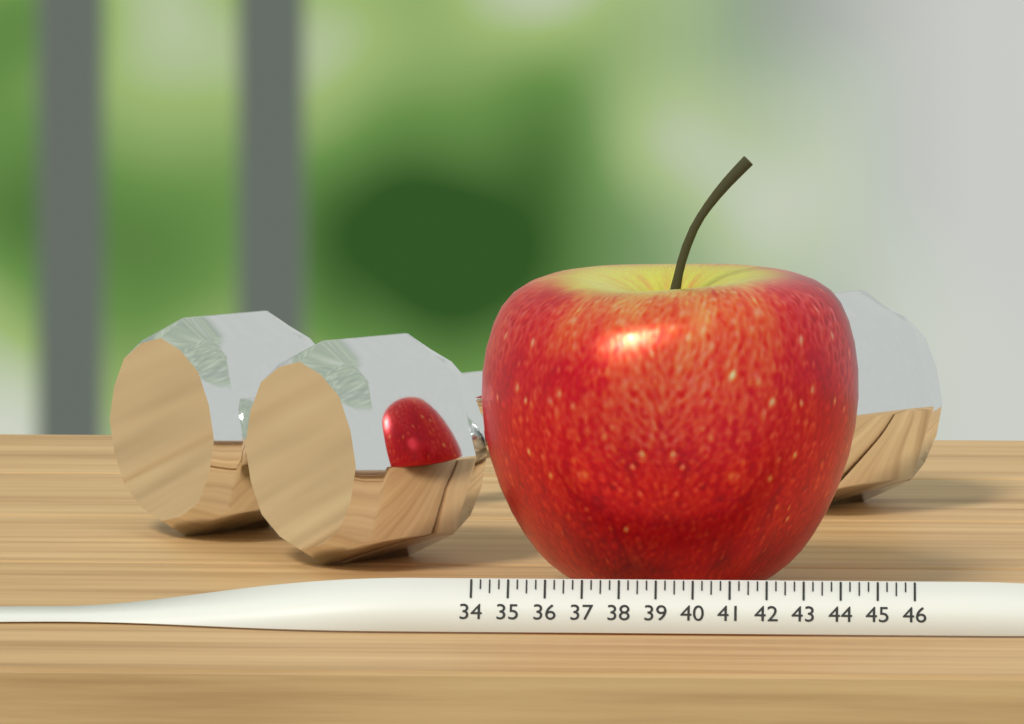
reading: 44.50 (no unit)
